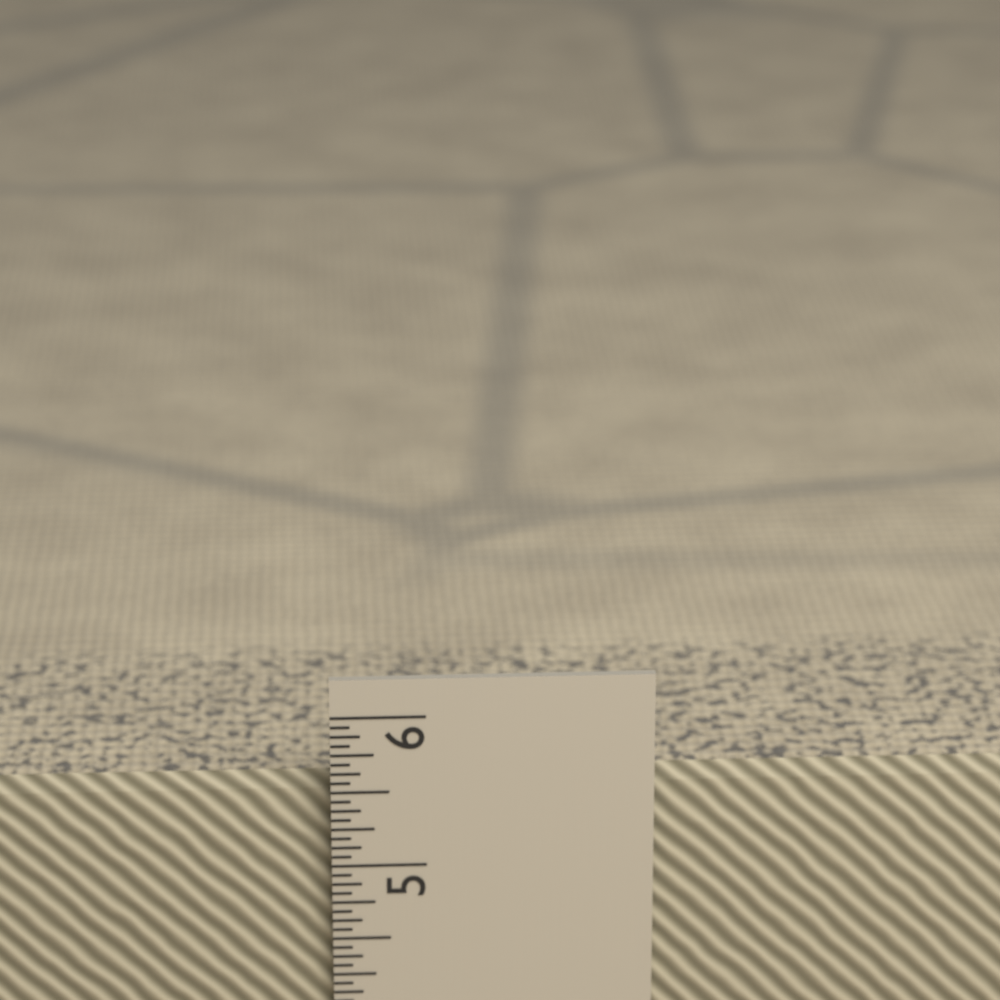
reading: 5.5625 in
